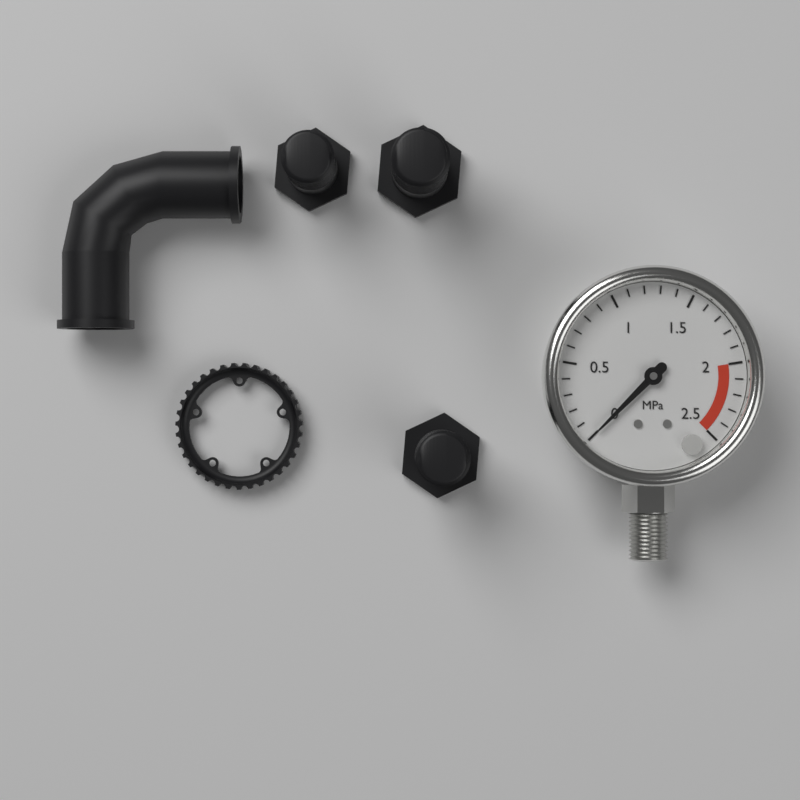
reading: 0.0 MPa
